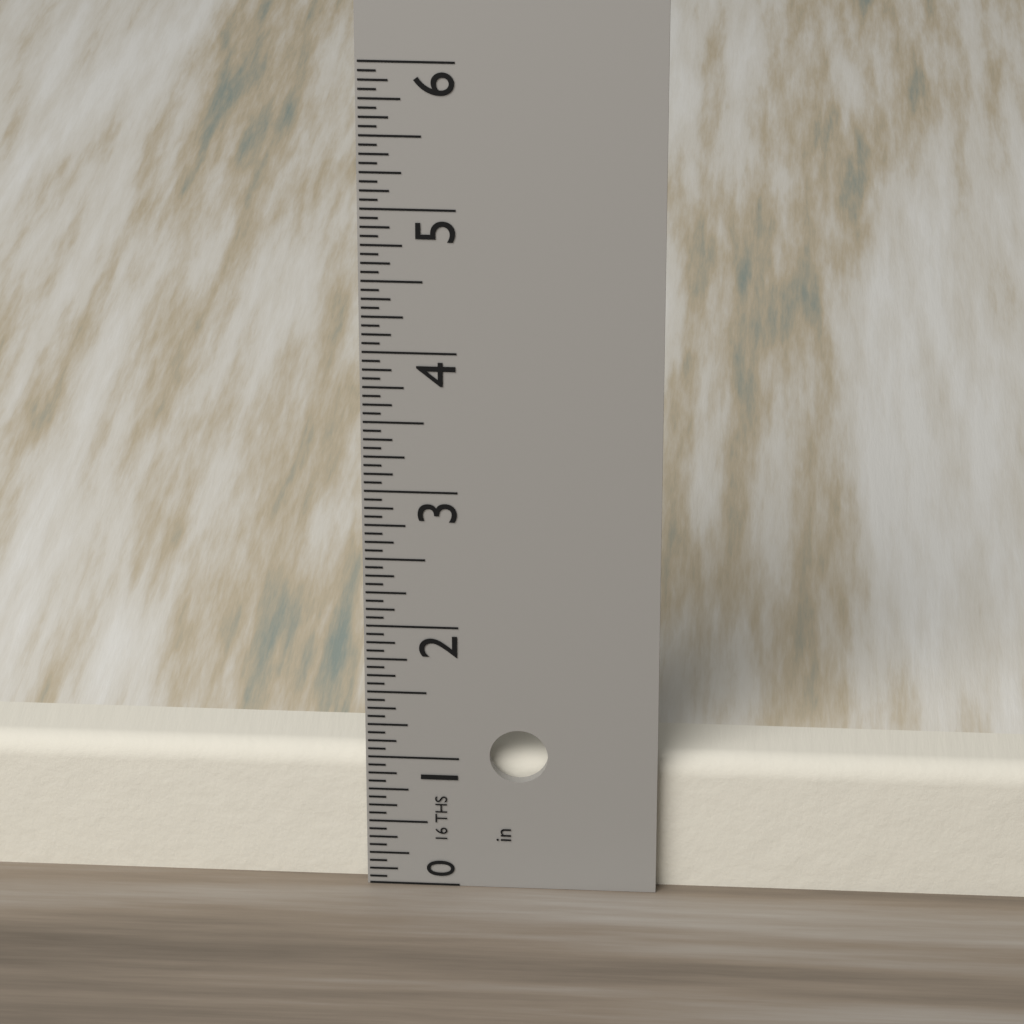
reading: 1.0000 in
